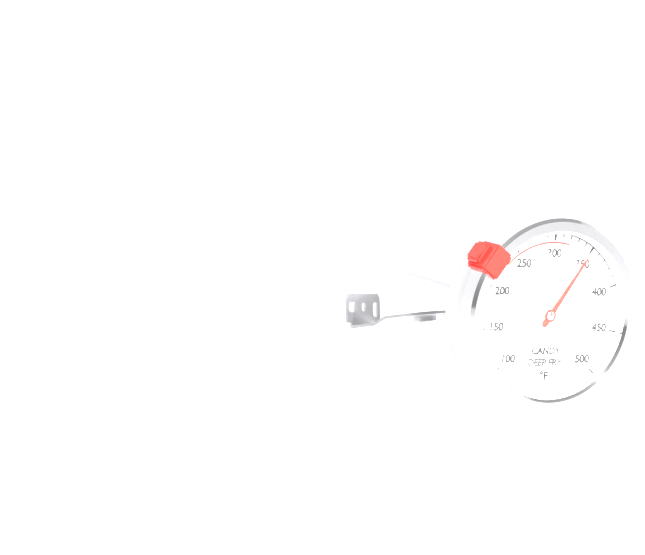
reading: 350 °F
